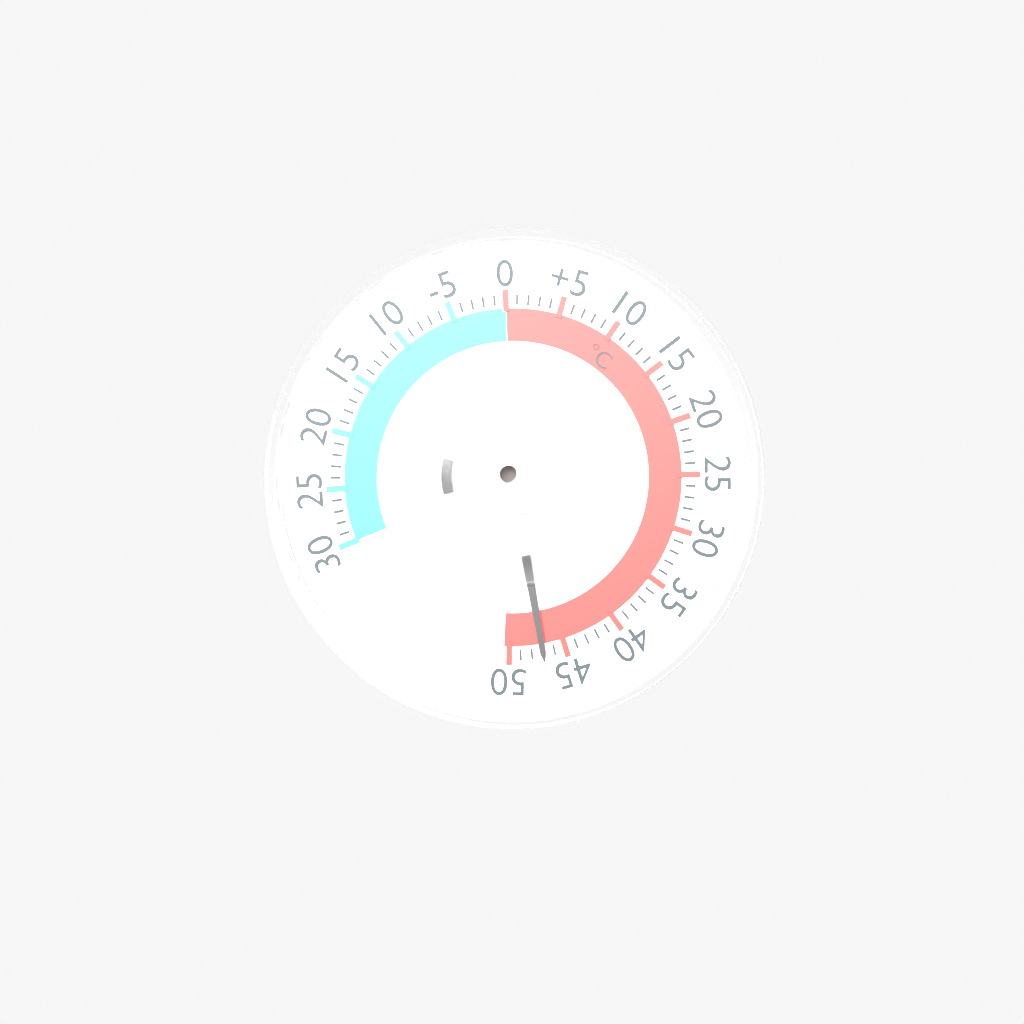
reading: 47 °C
